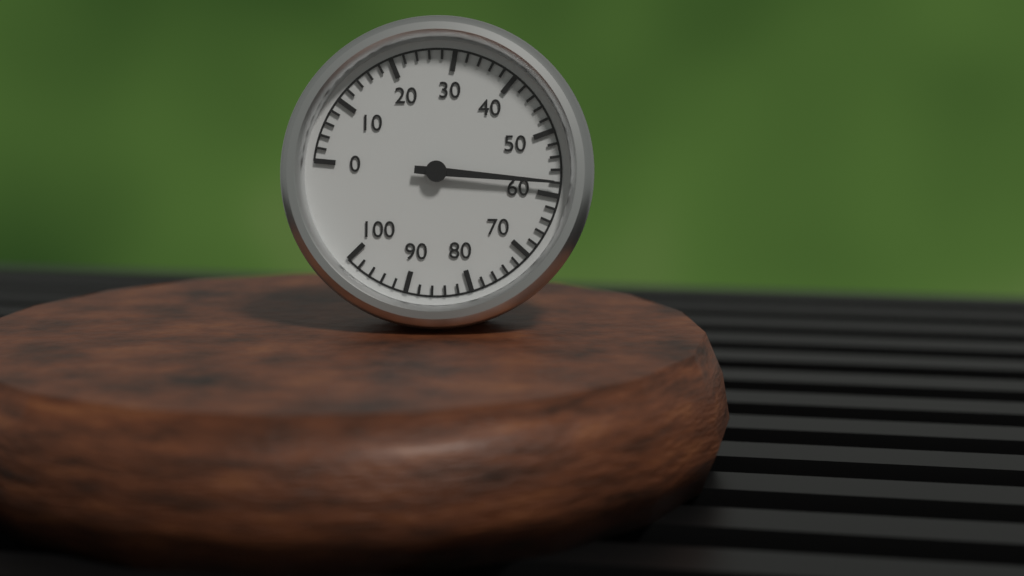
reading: 58 (no unit)
